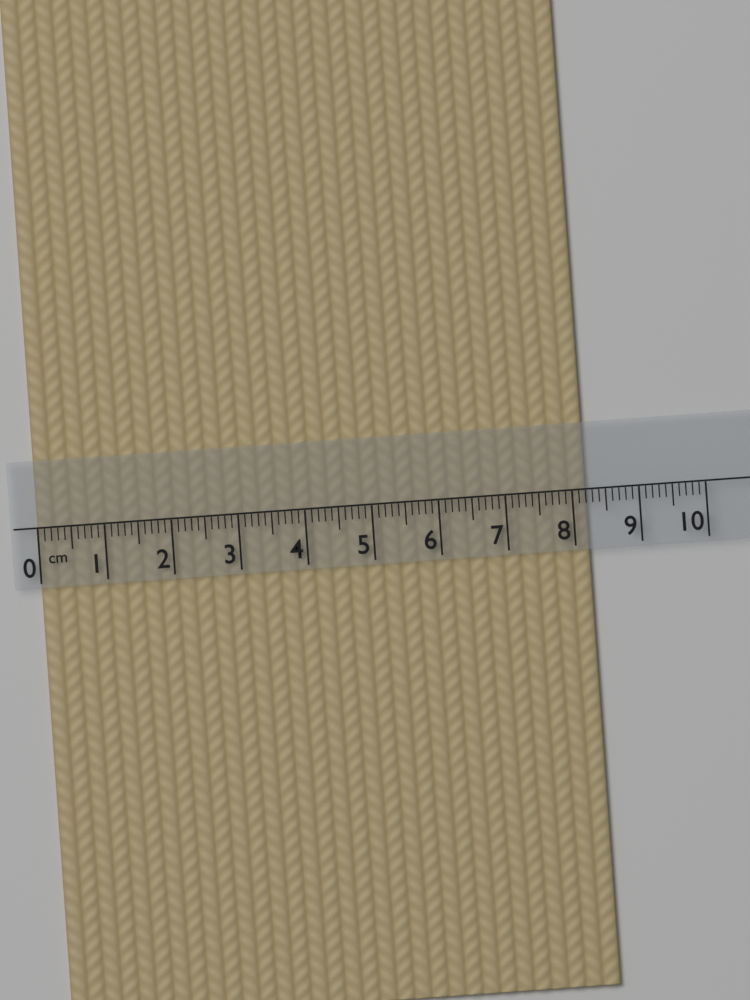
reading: 8.2 cm
